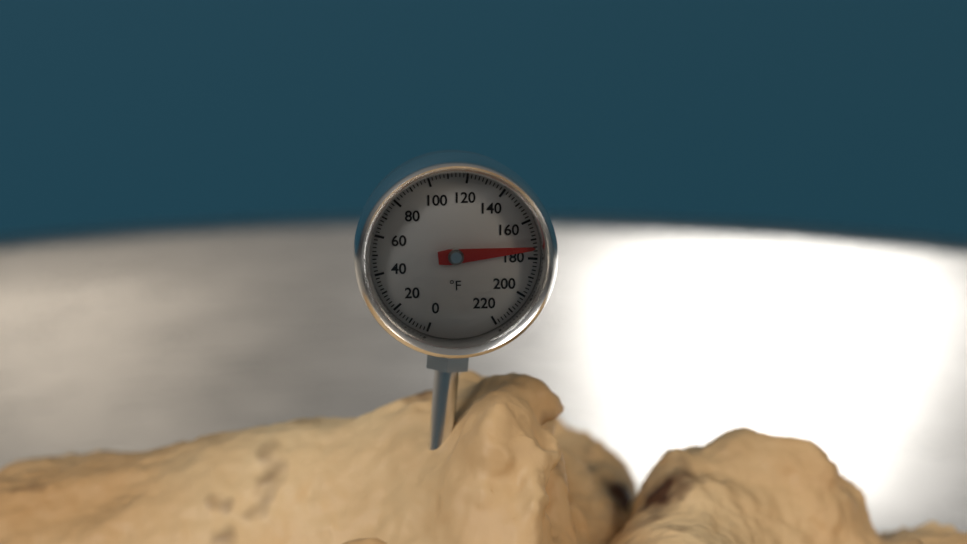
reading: 174 °F
